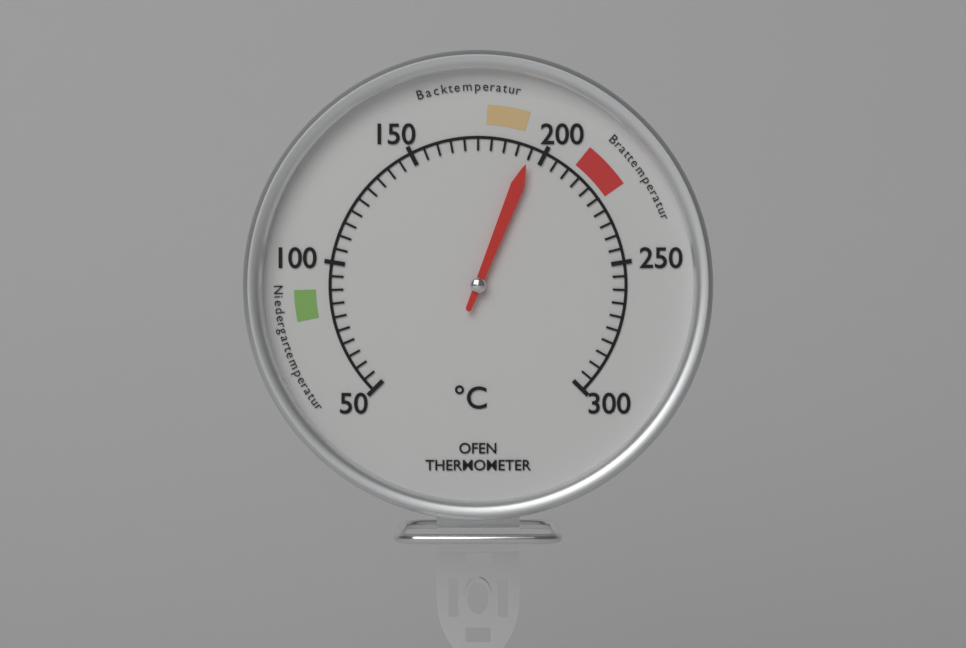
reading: 195 °C
